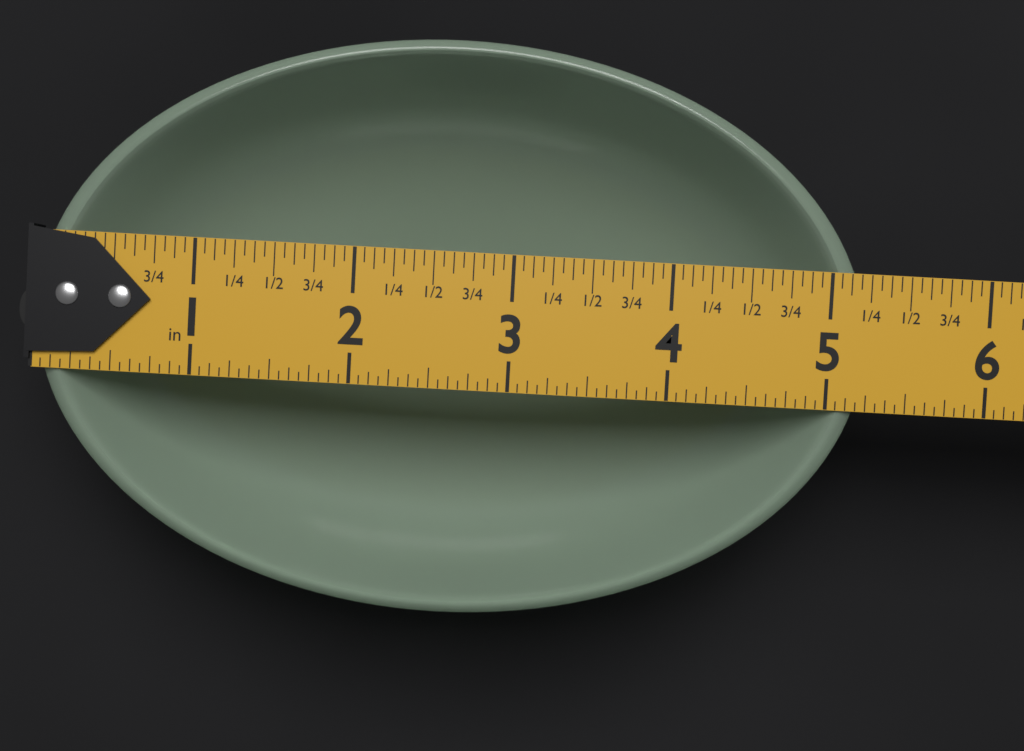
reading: 5.2500 in
